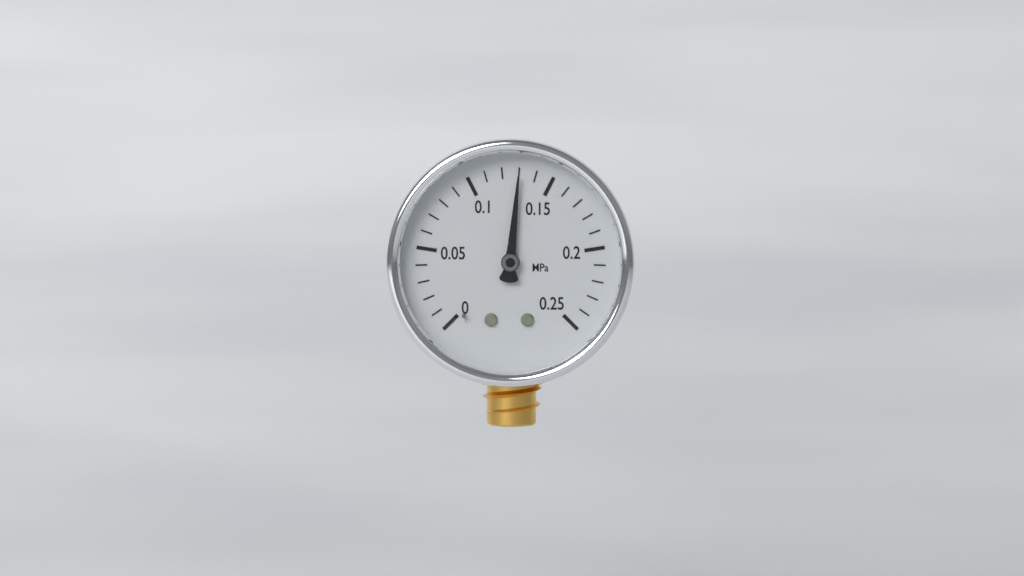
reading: 0.13 MPa
